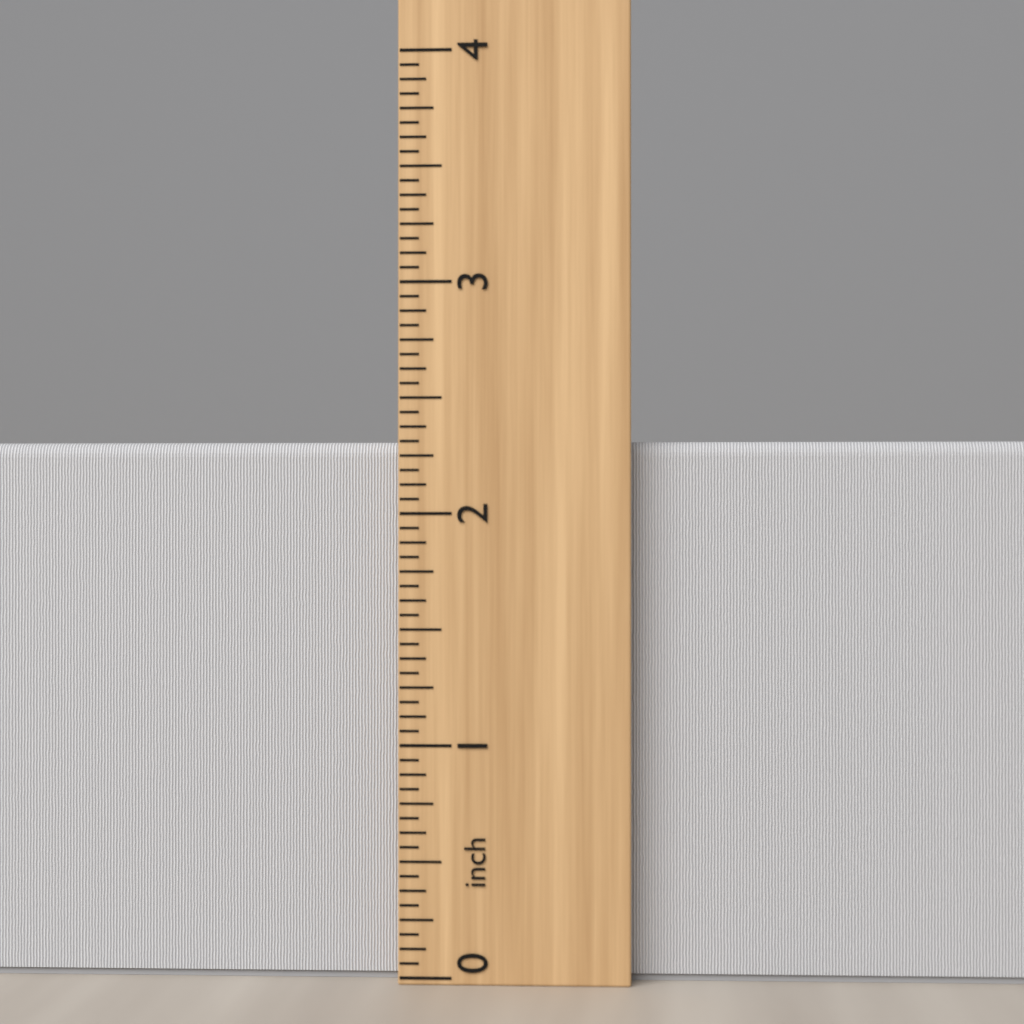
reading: 2.3125 inch
